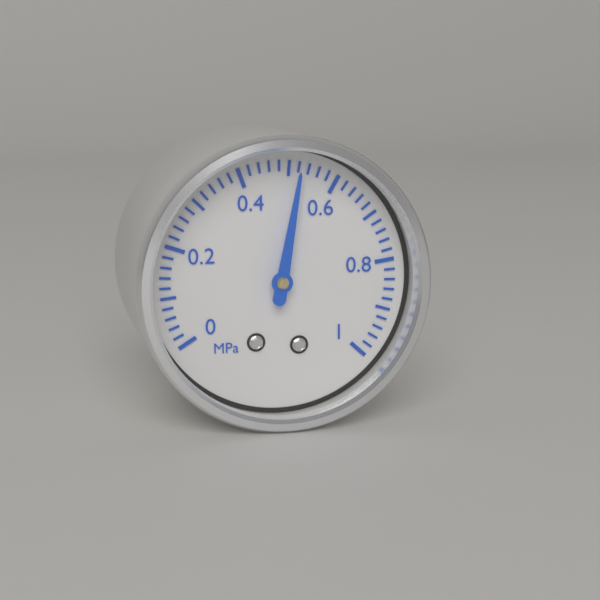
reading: 0.52 MPa
